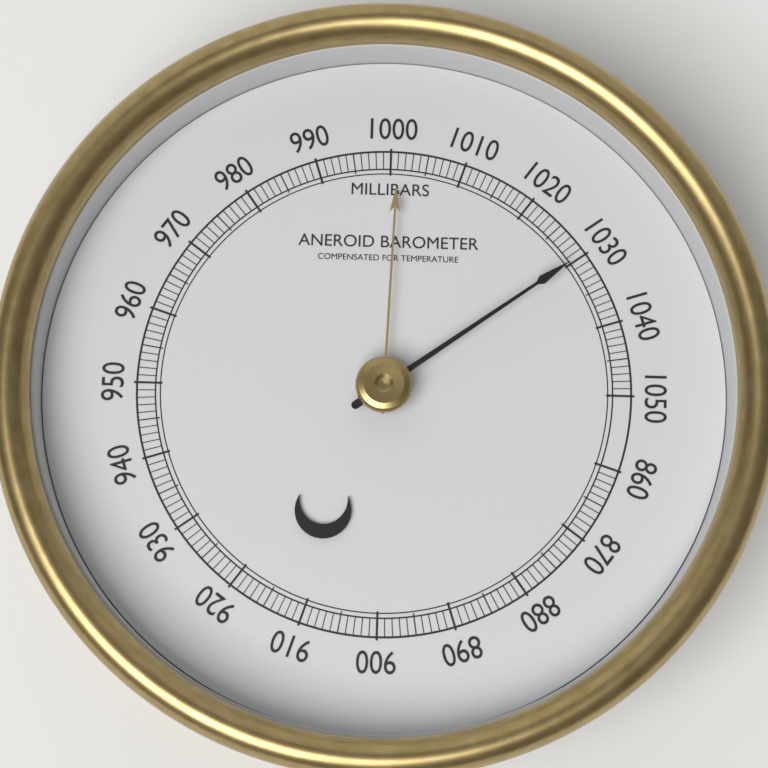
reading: 1030 mbar
